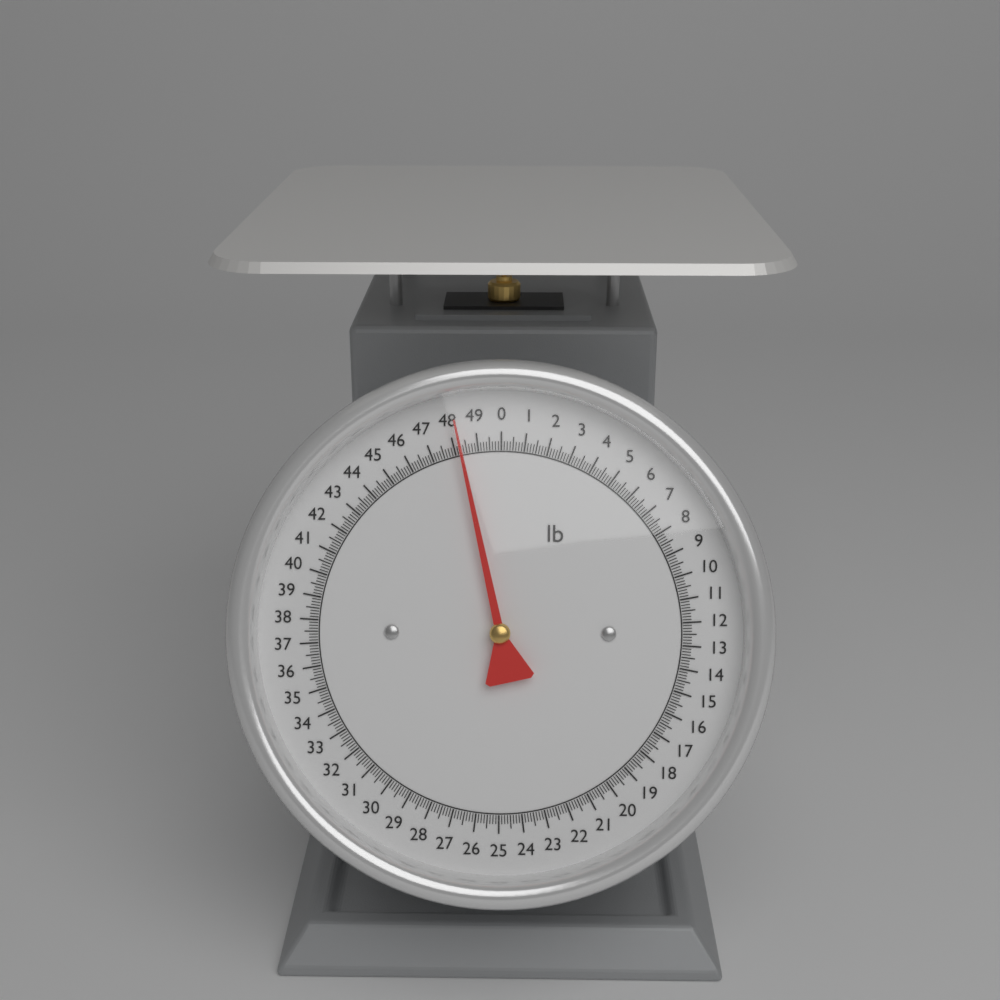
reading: 48.250 lb
